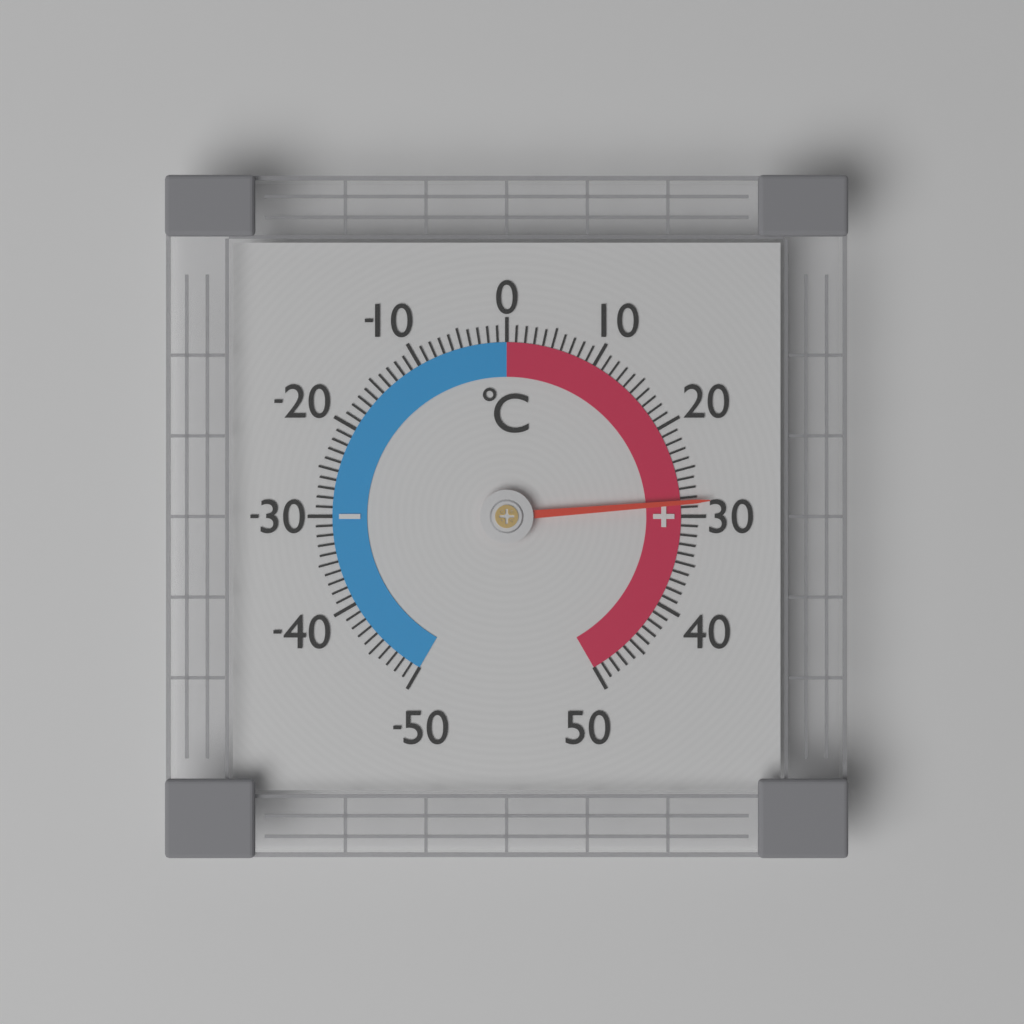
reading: 28.5 °C
